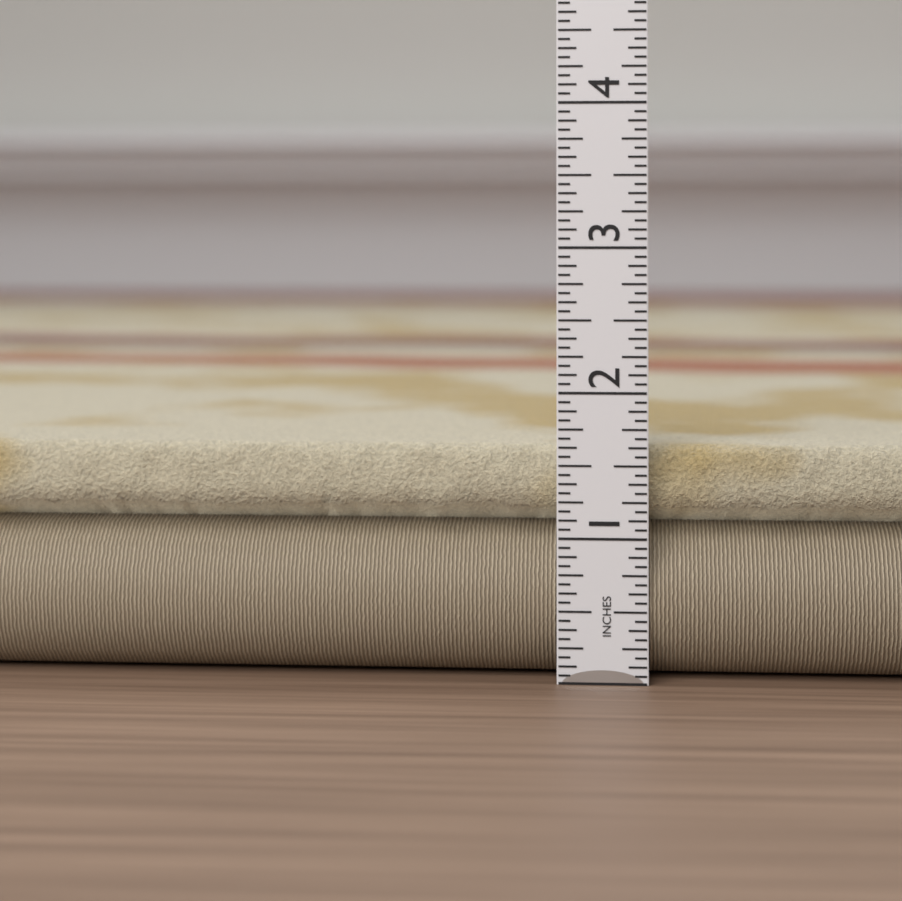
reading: 1.6250 in
